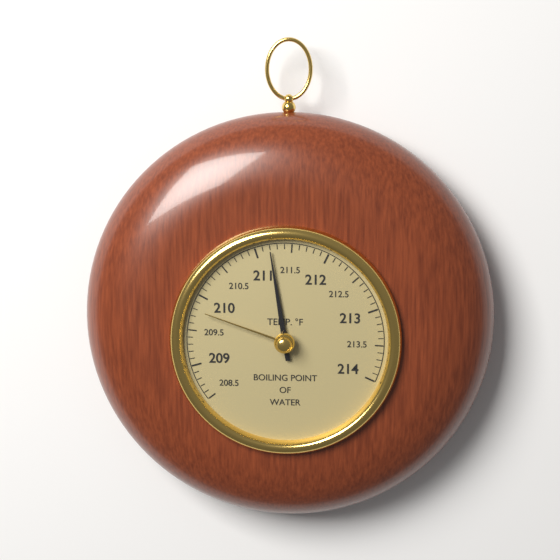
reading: 211.2 °F
